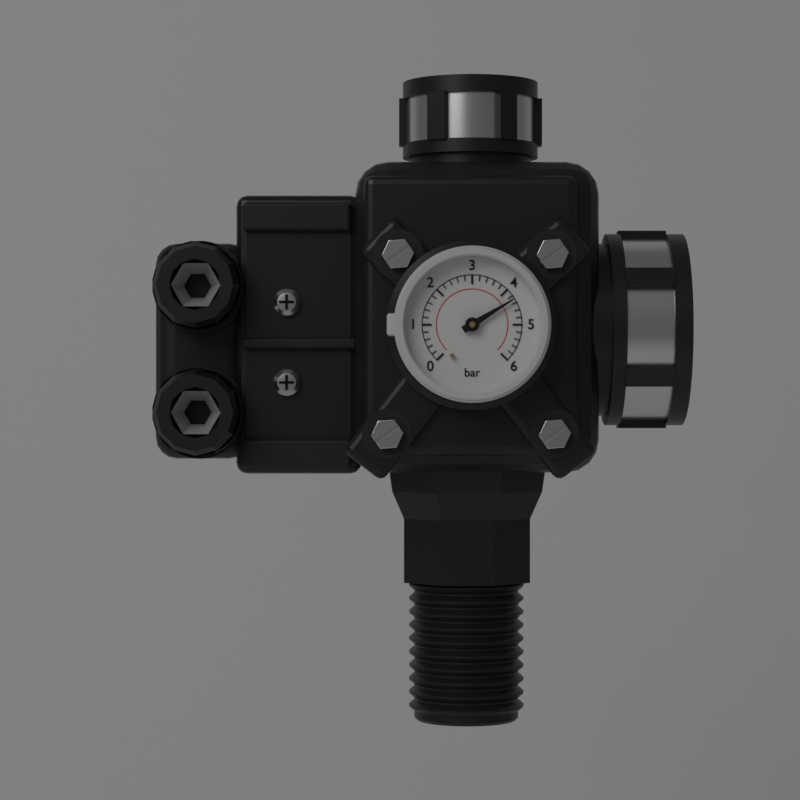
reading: 4.3 bar
